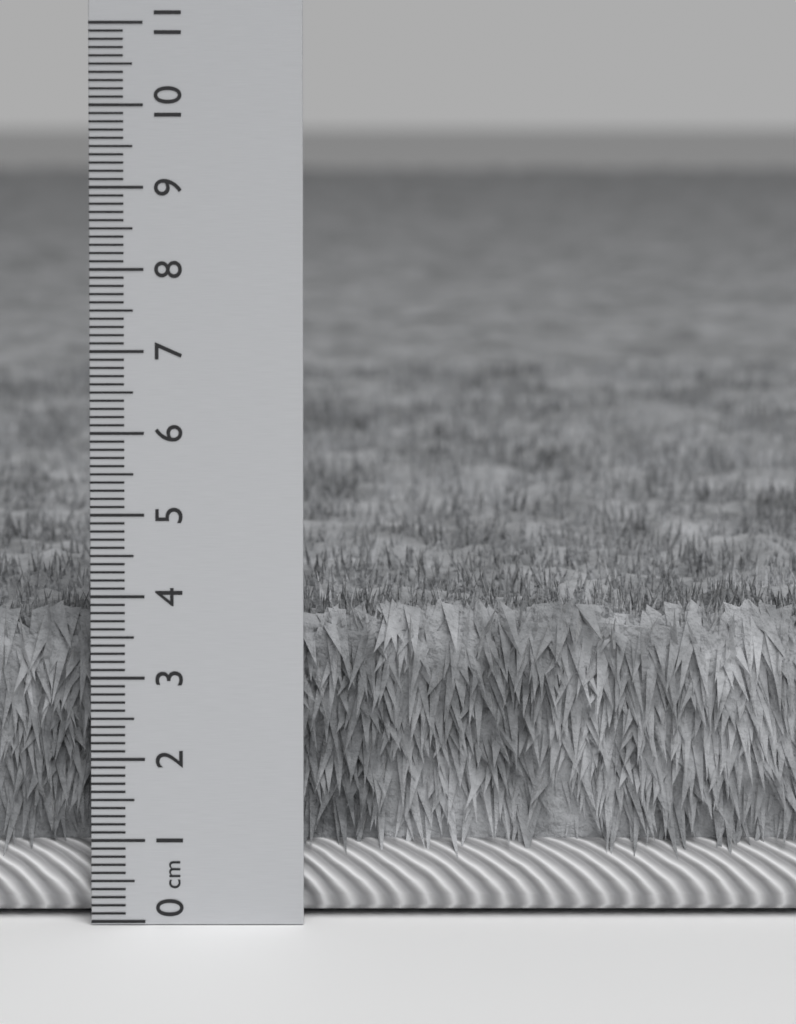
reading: 3.9 cm
